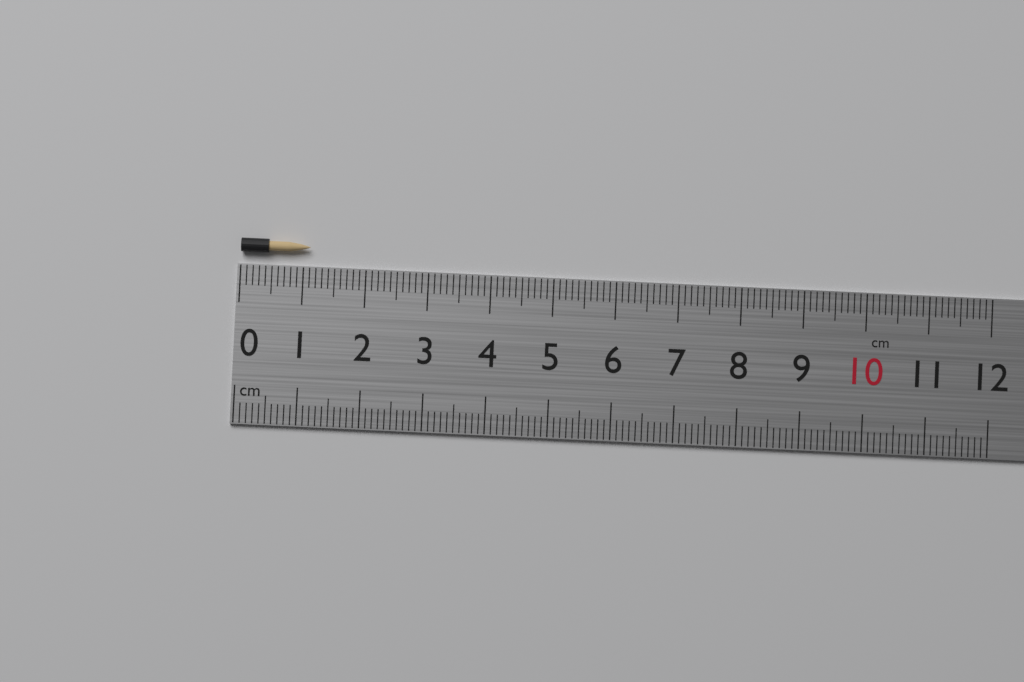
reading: 1.1 cm
